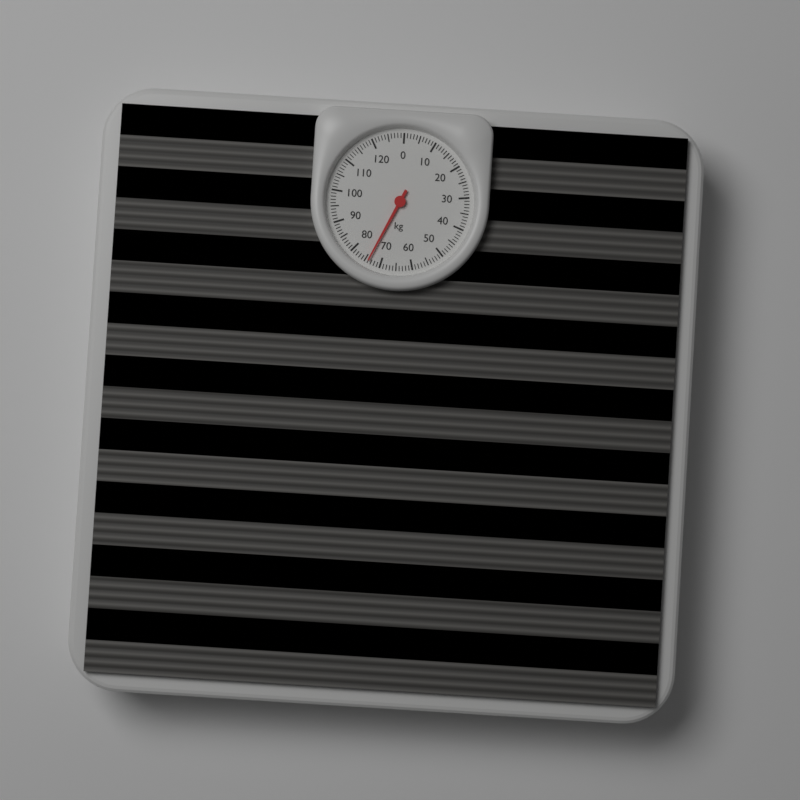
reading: 74 kg
